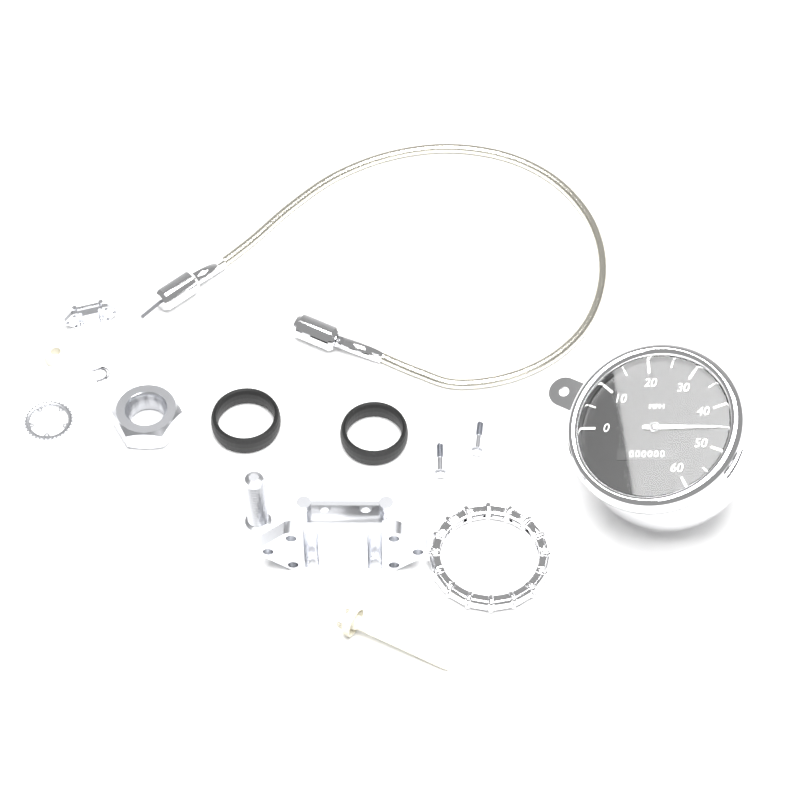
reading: 45 mph
